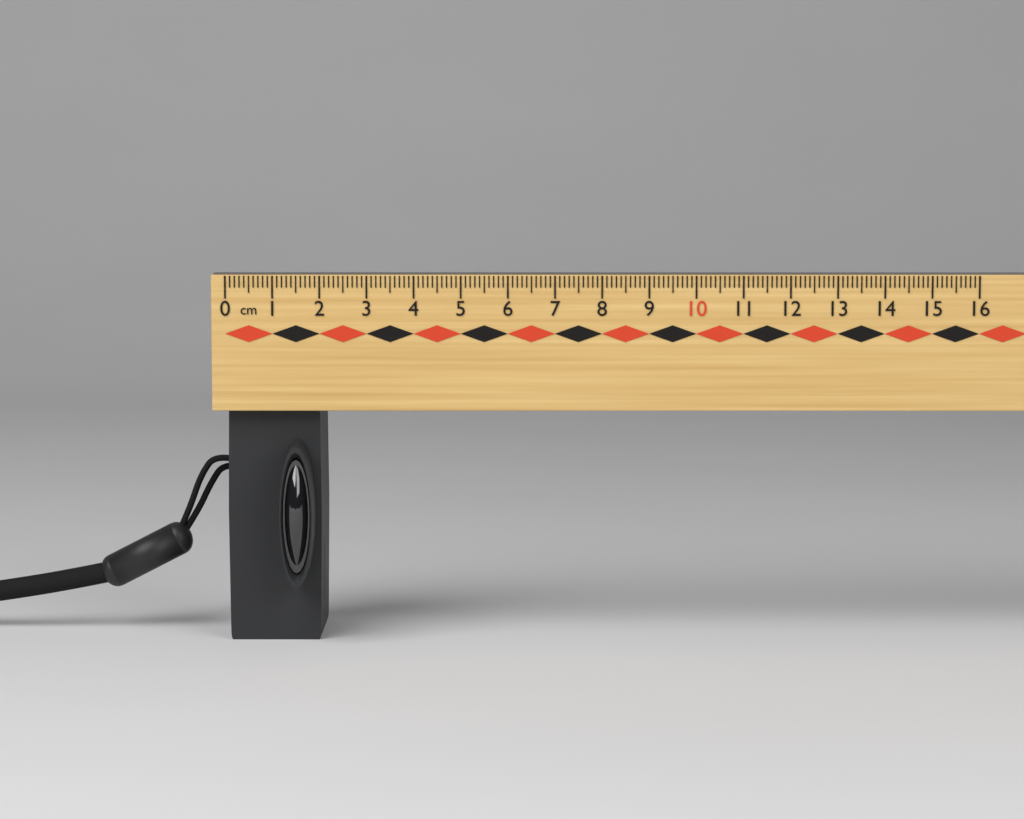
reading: 2.0 cm
